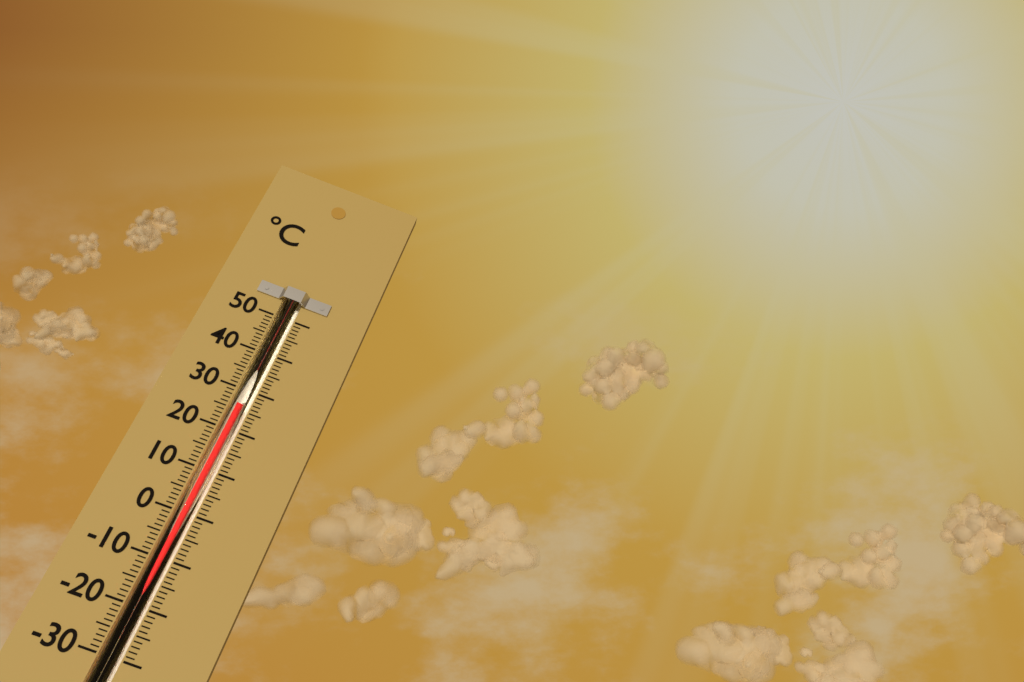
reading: 26 °C
